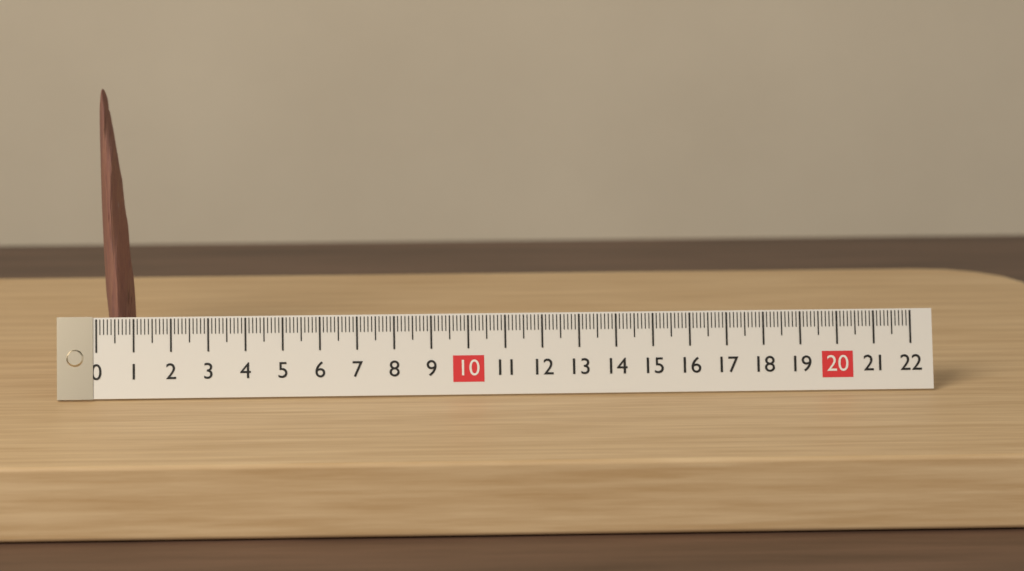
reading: 1.0 (no unit)
